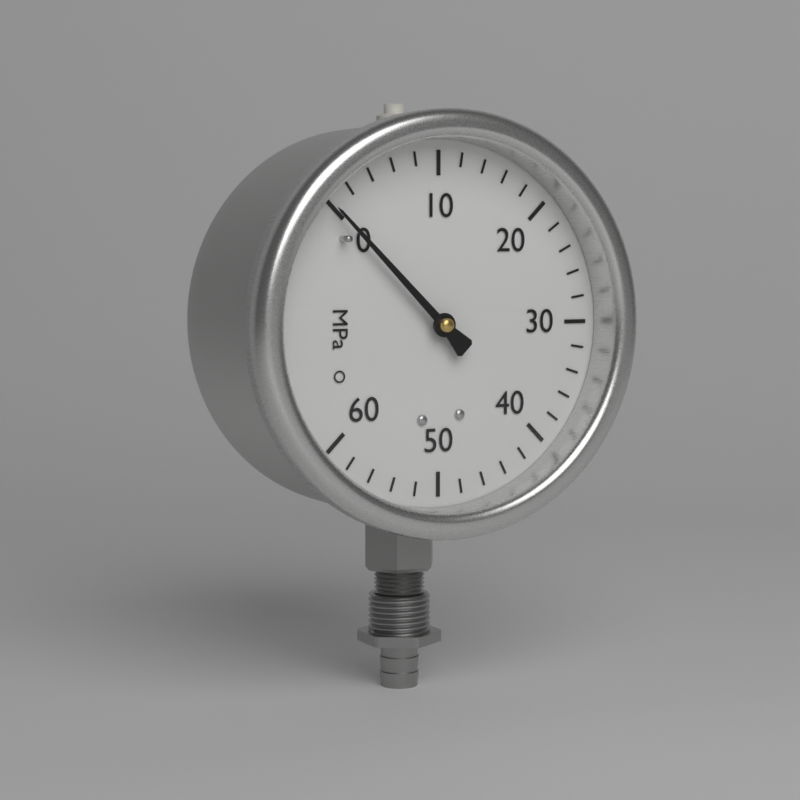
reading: 0 MPa
